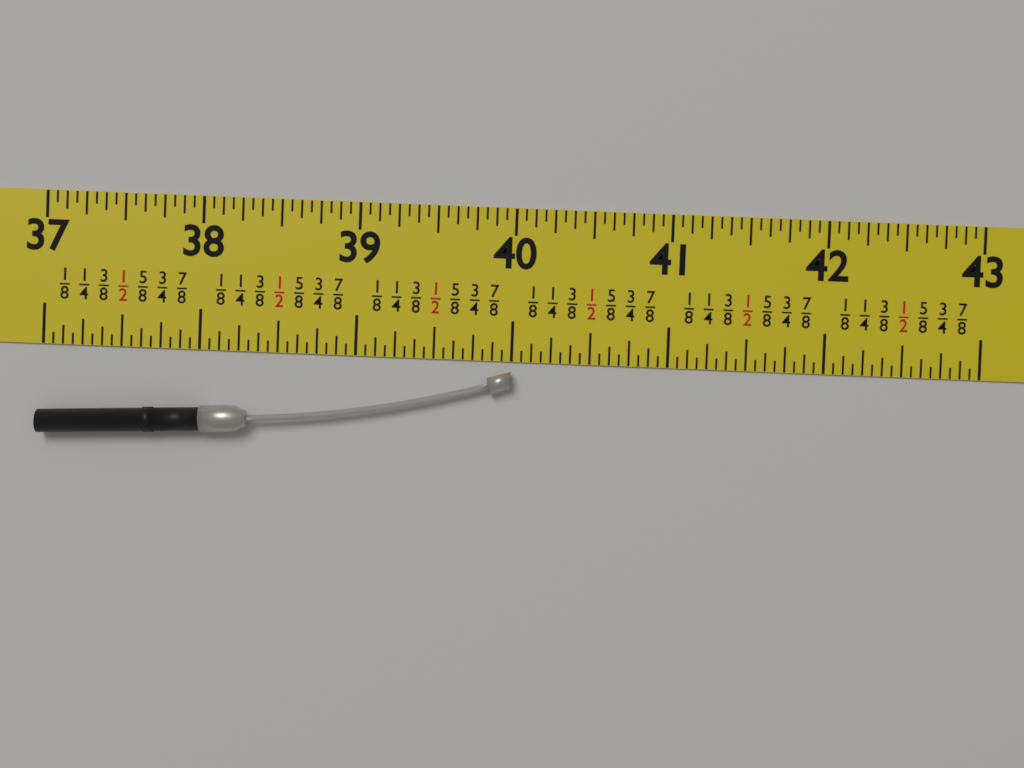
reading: 40.0000 in
